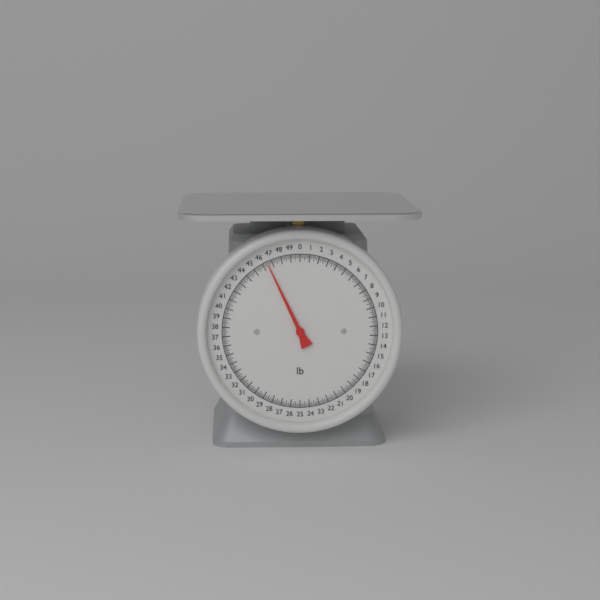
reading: 46.500 lb
